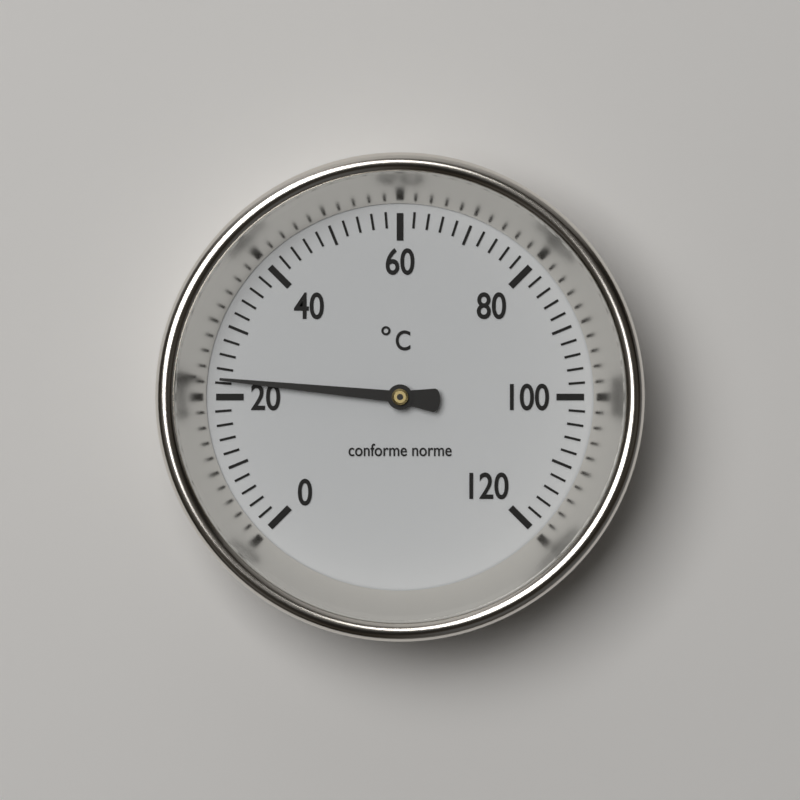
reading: 22.5 °C
